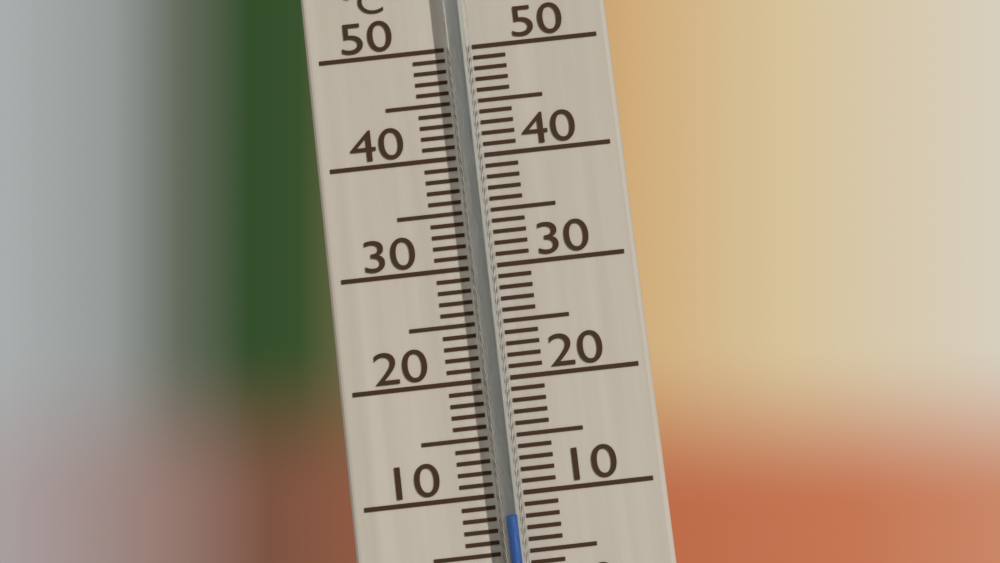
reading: 8 °C
